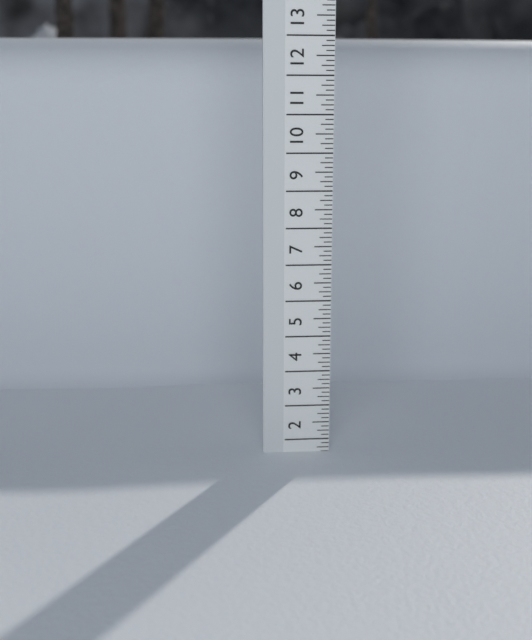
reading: 1.625 (no unit)
